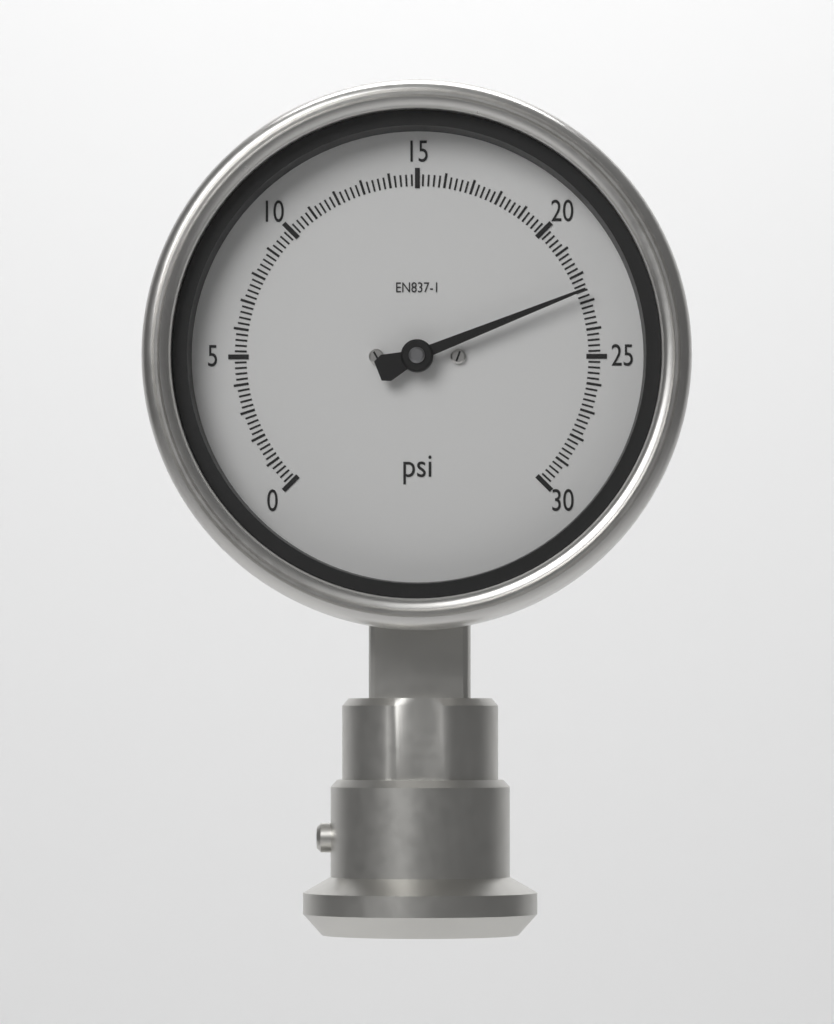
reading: 22.6 psi
